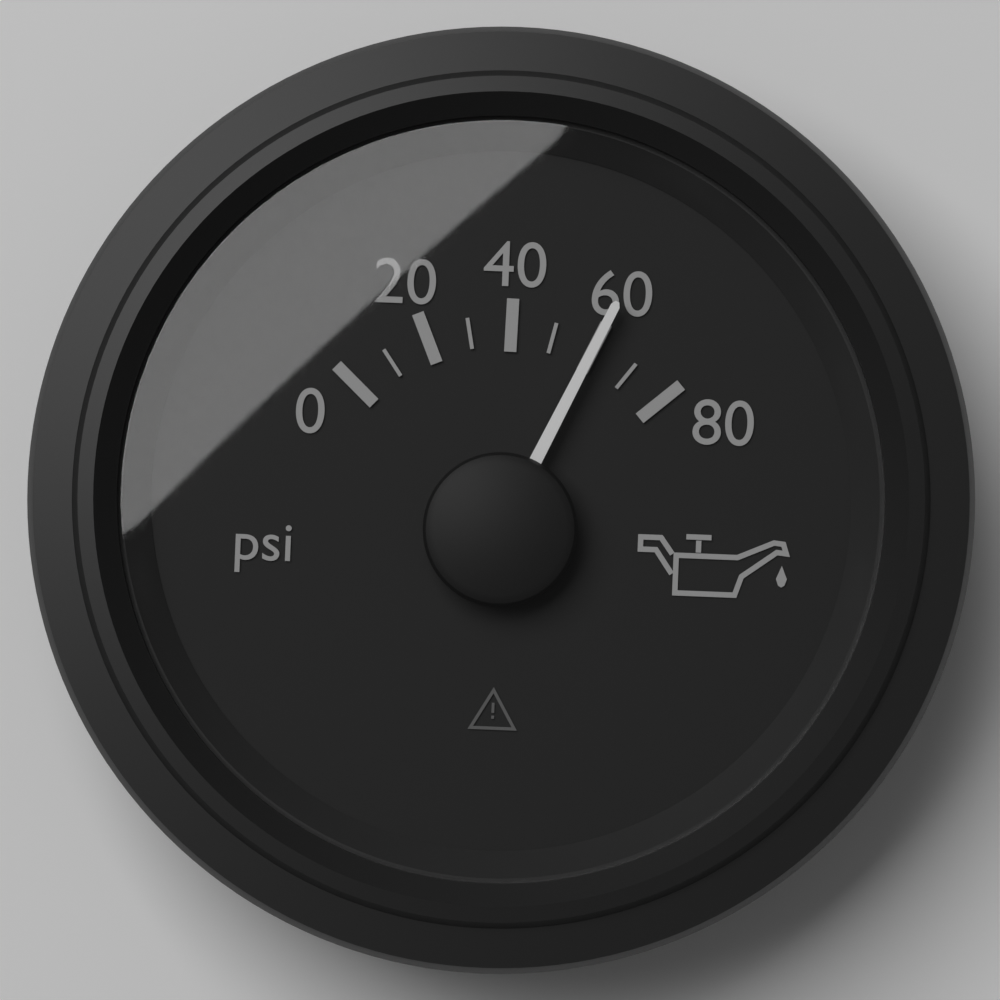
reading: 60 psi
